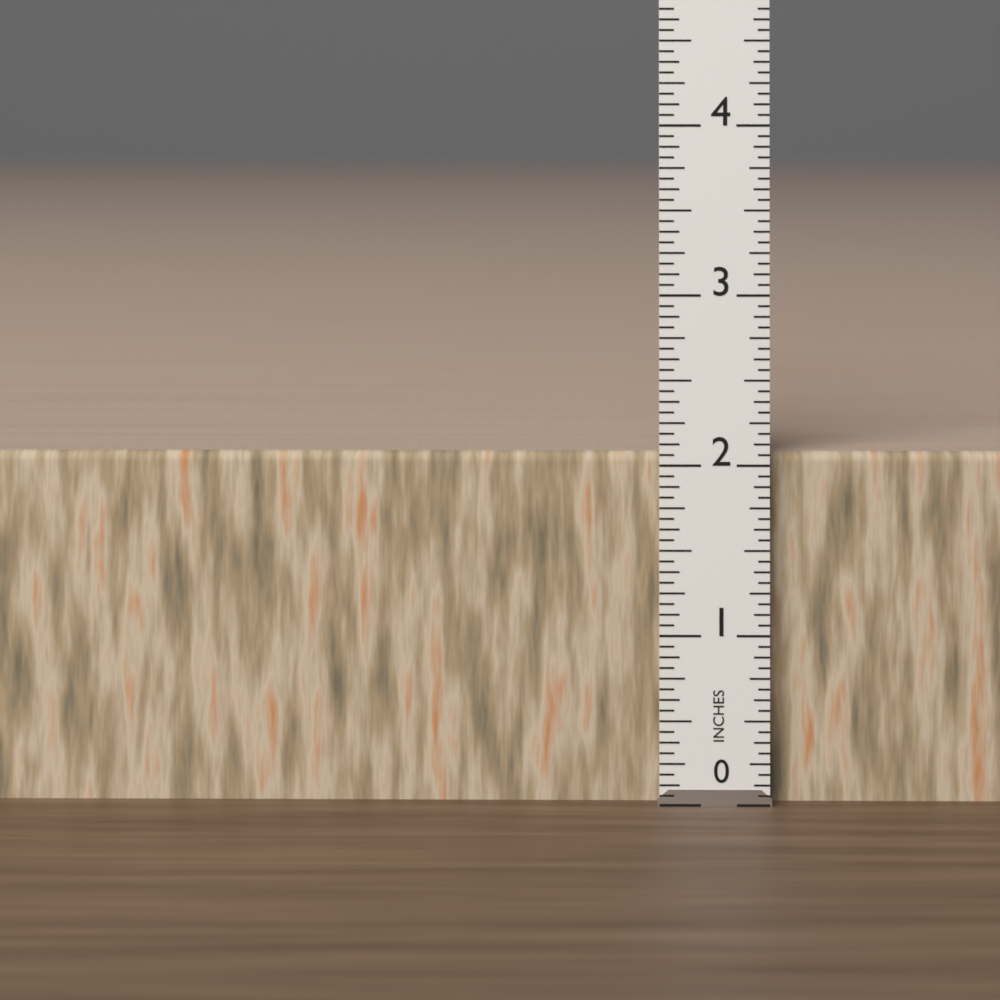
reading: 2.0625 in
